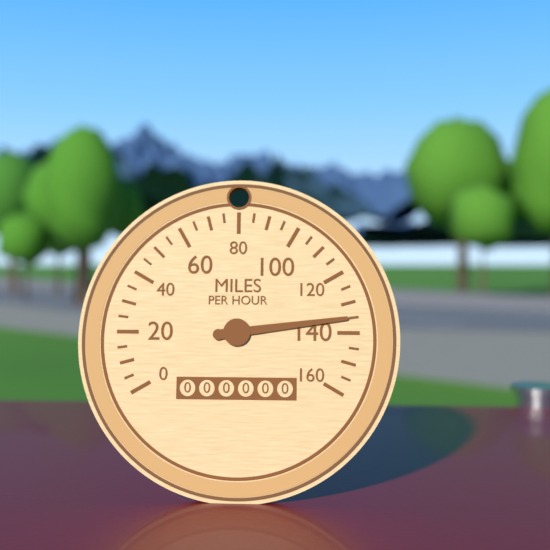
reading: 135 mph
